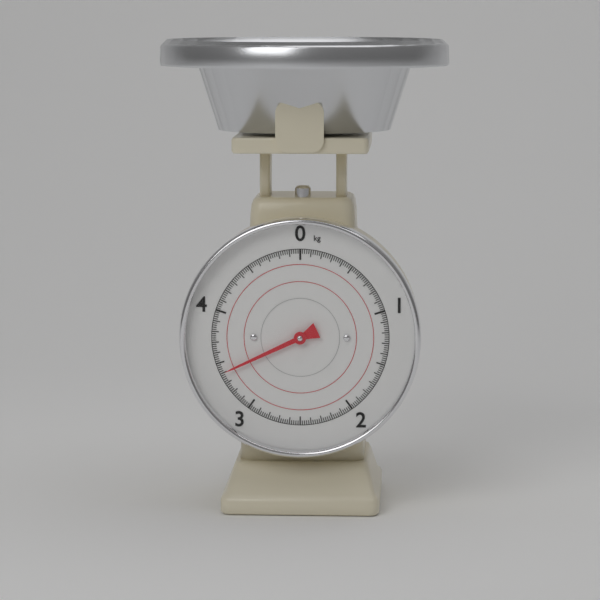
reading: 3.40 kg
